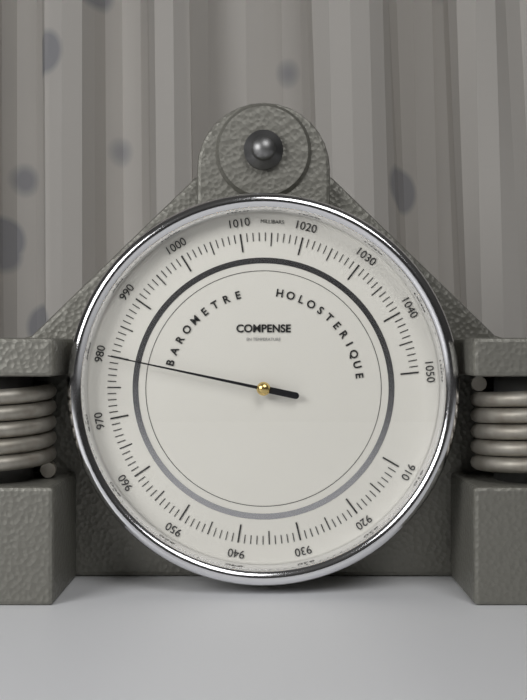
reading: 980 mbar
